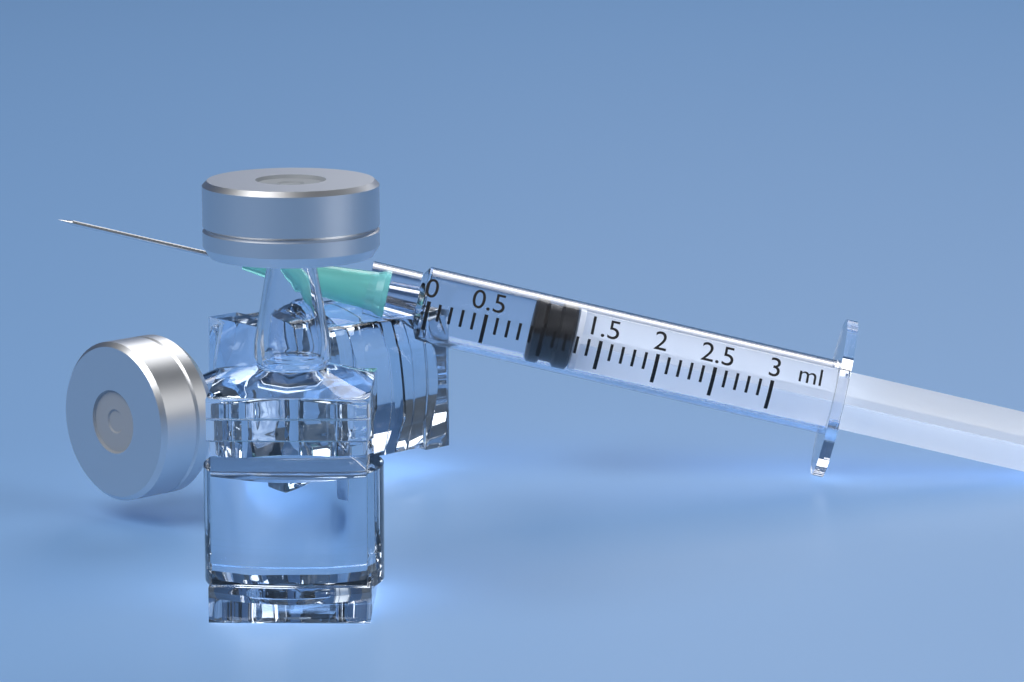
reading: 0.9 ml
